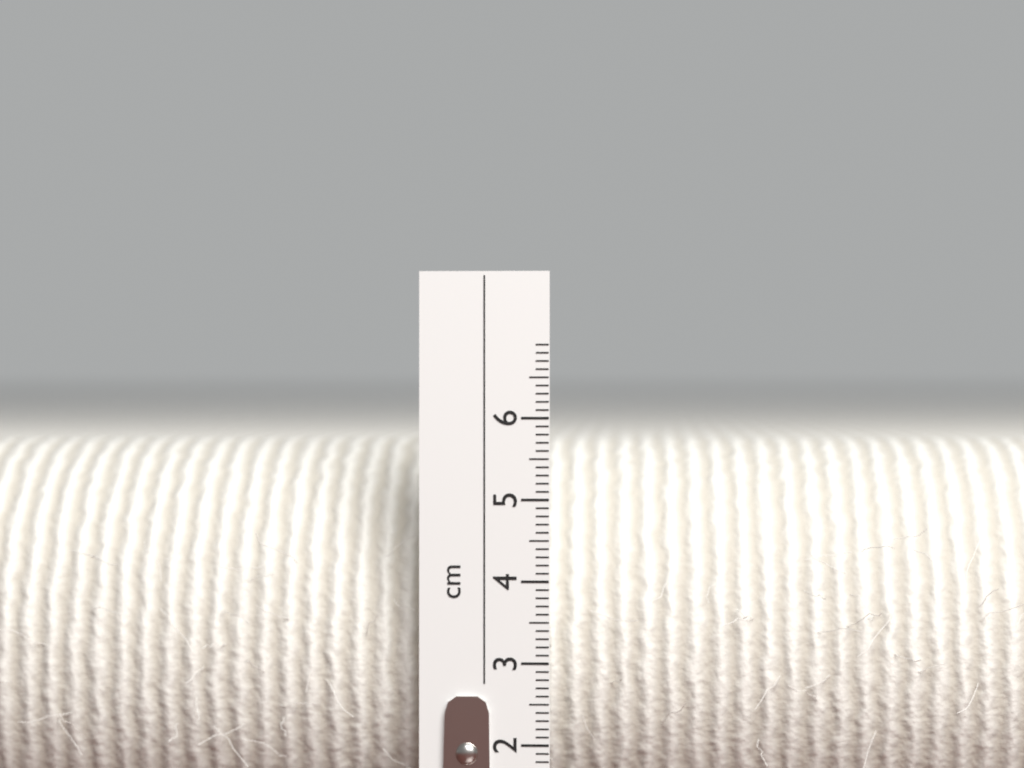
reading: 5.7 cm
